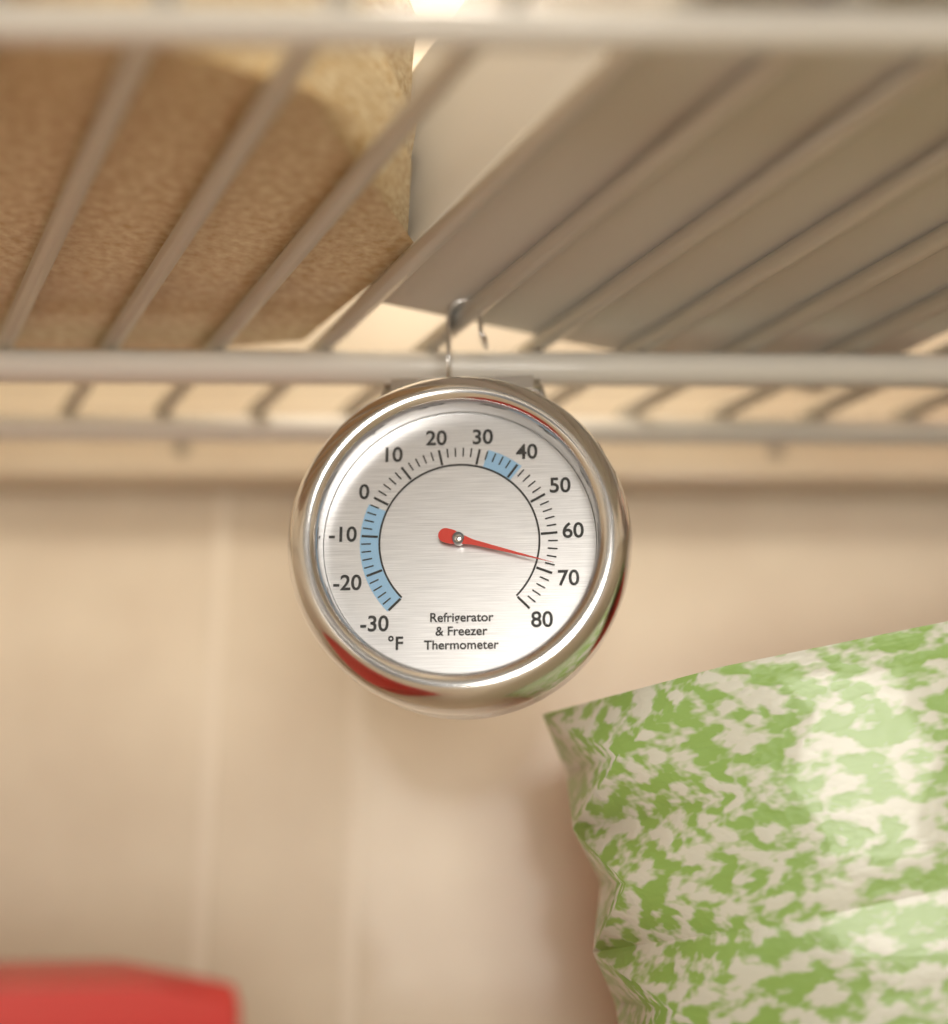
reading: 68 °F
